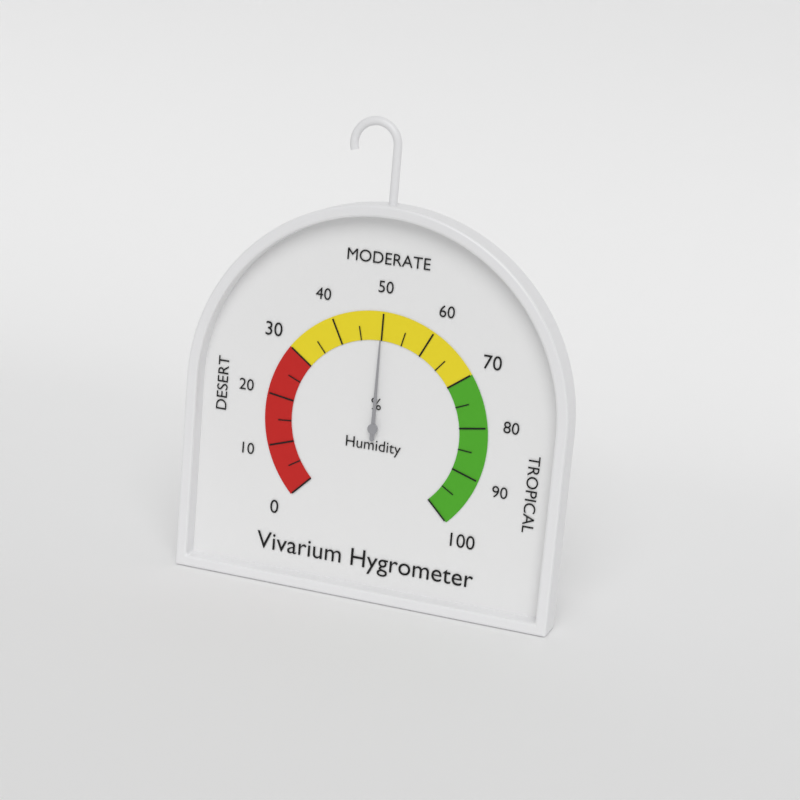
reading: 50 %
